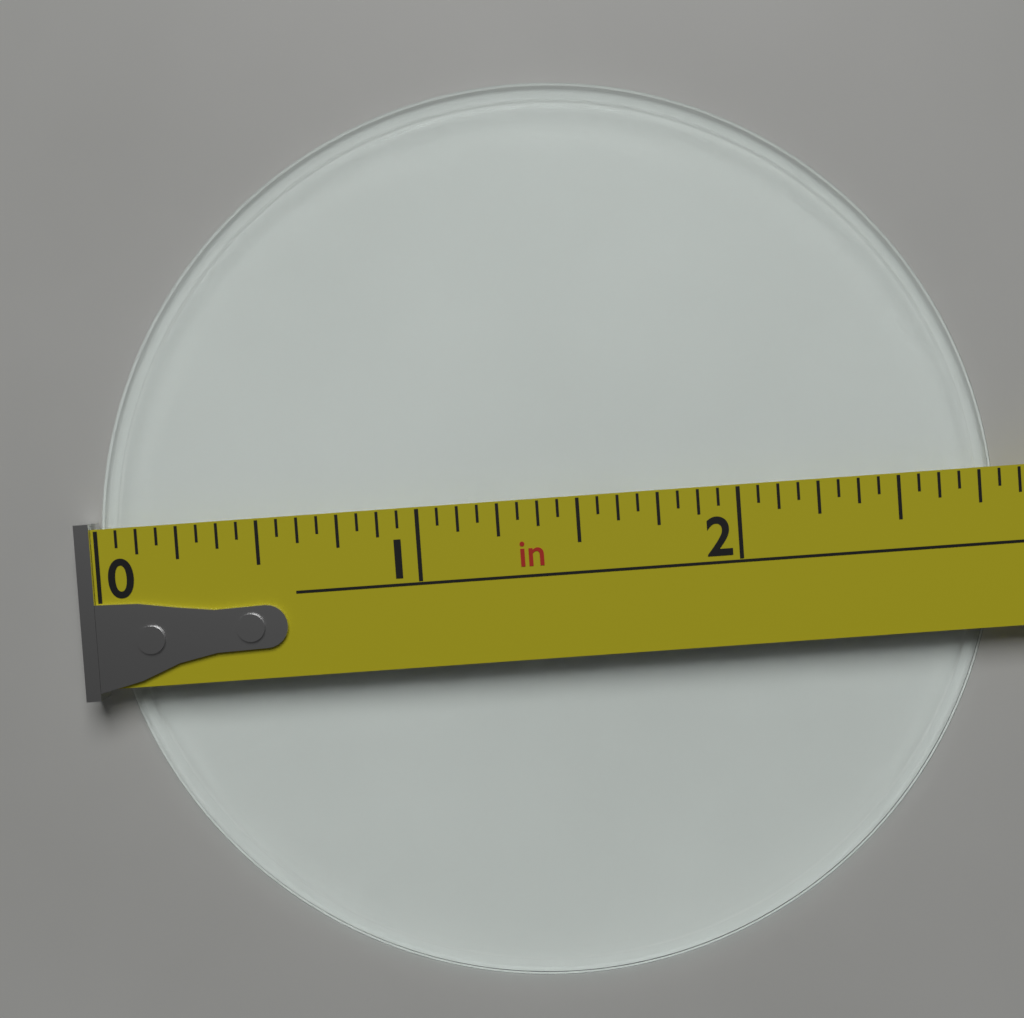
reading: 2.8125 in
